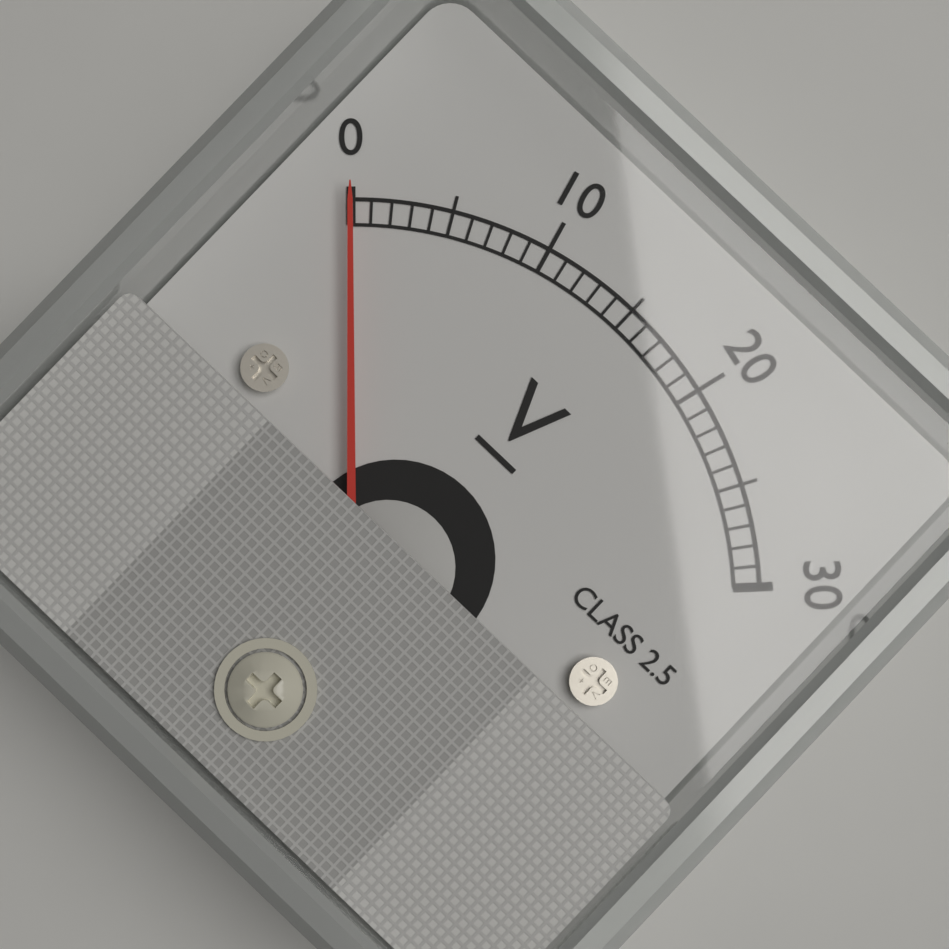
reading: 0 V
